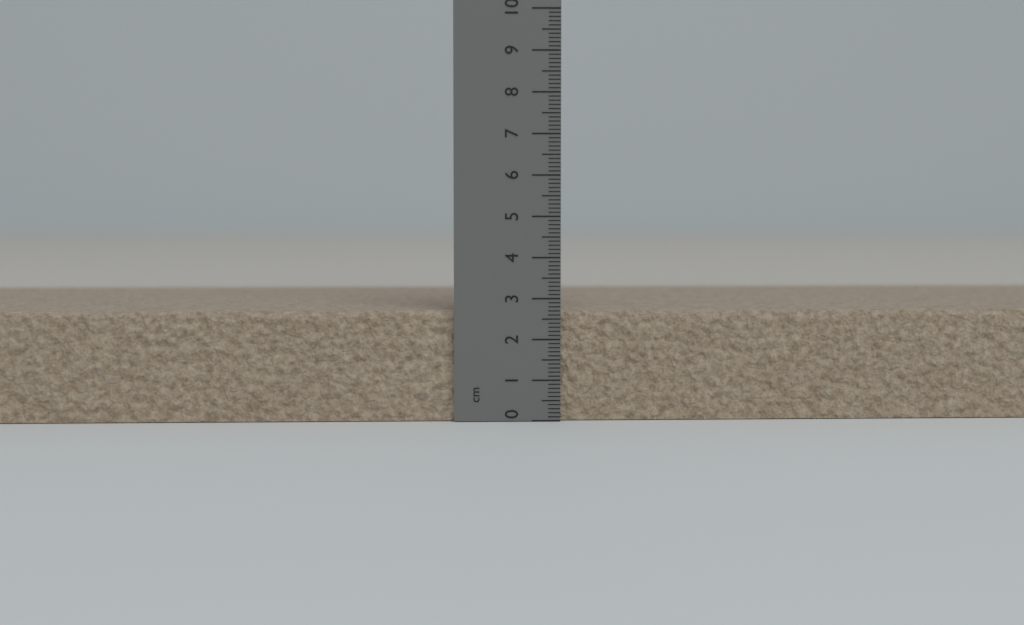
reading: 2.7 cm
